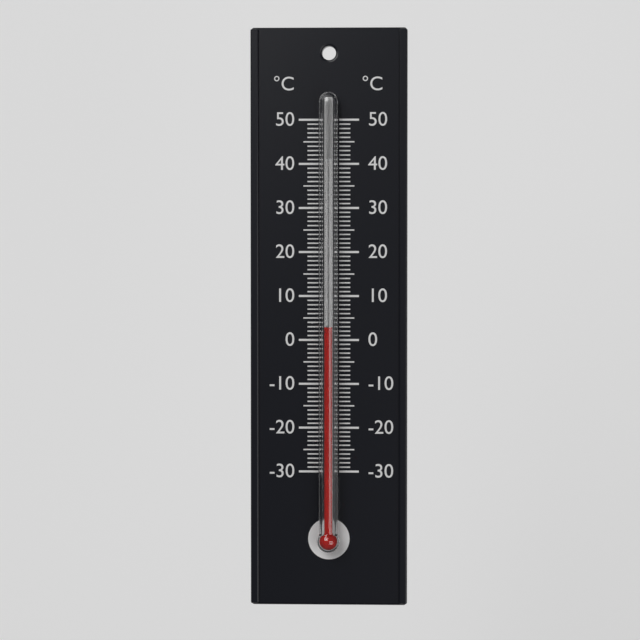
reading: 3 °C
